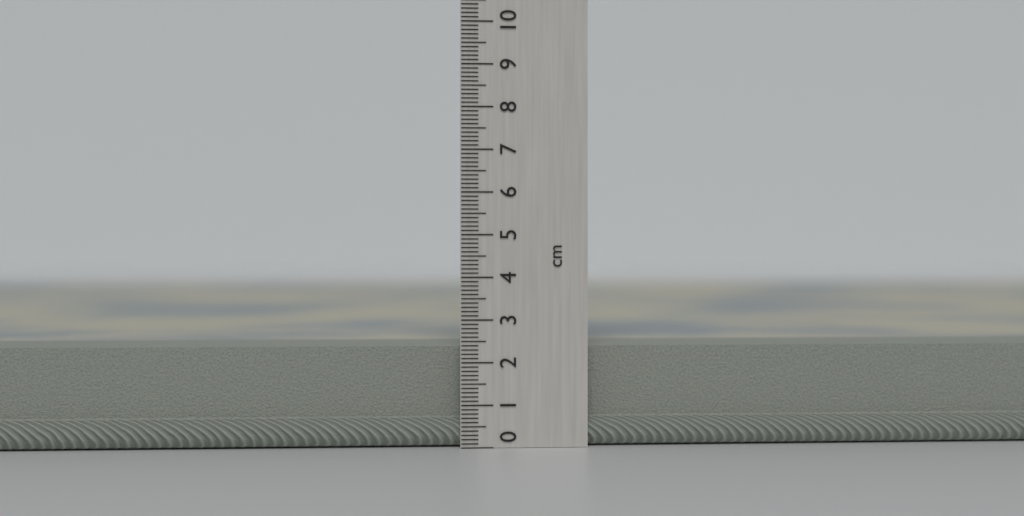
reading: 2.4 cm
